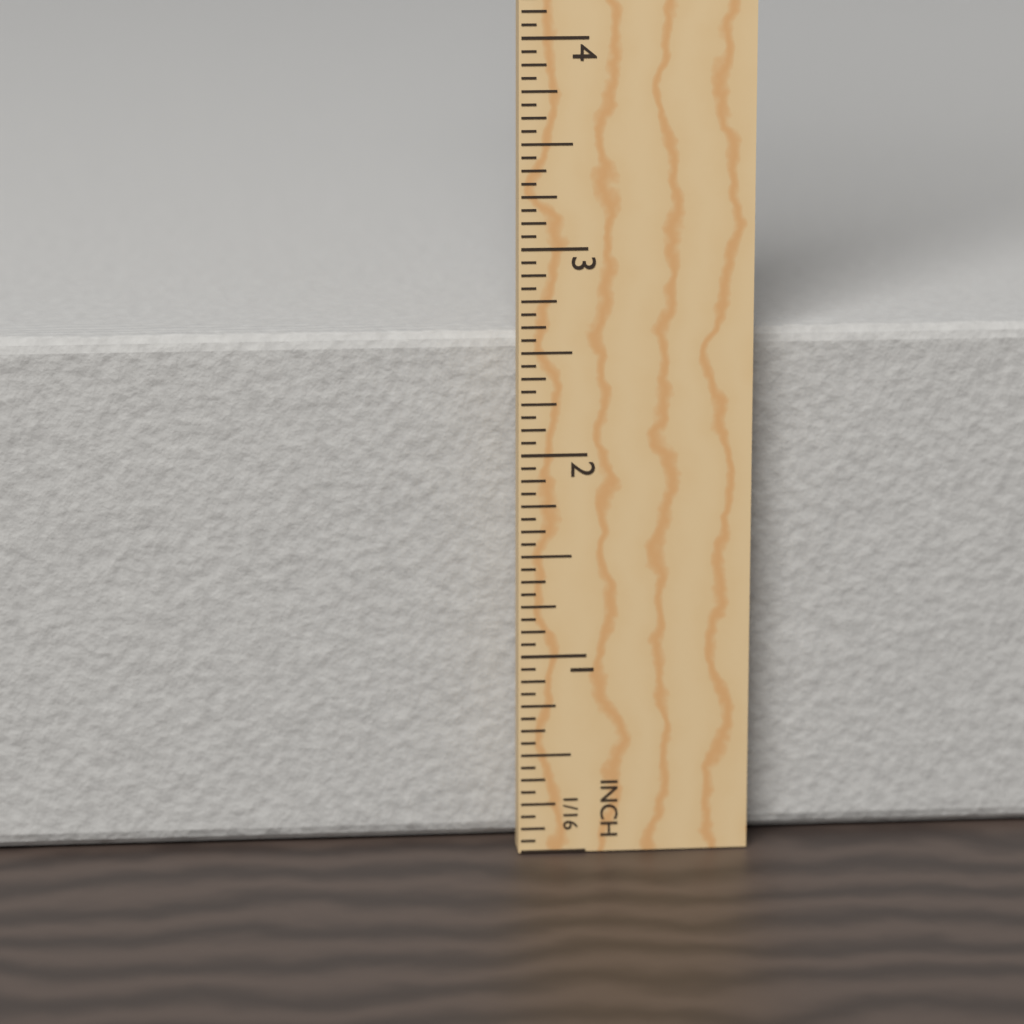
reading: 2.5625 in
